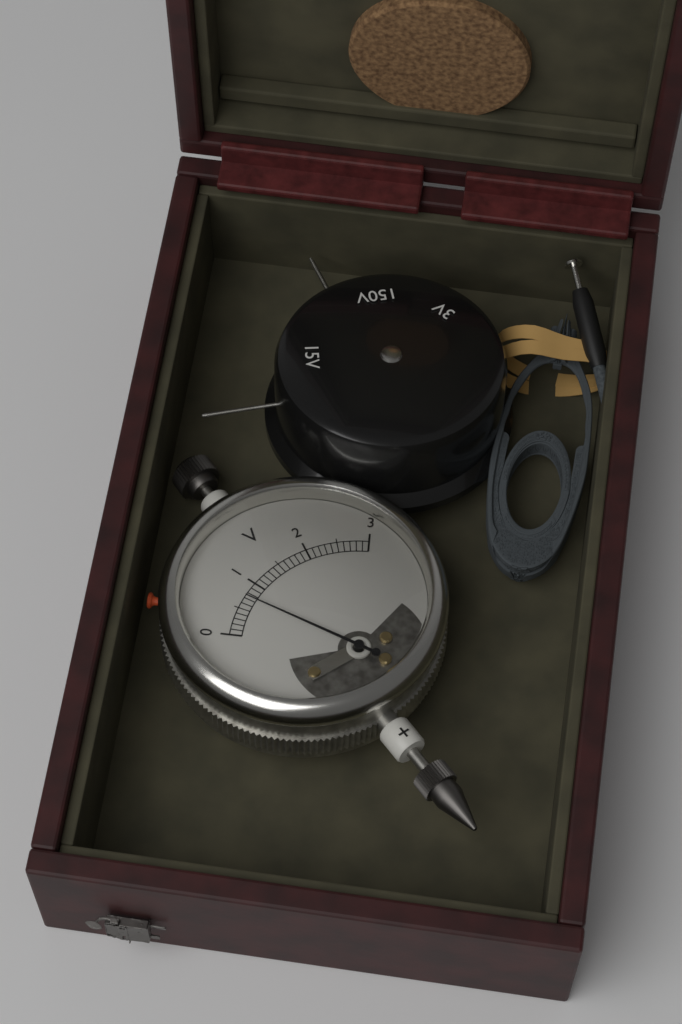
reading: 0.7 V
